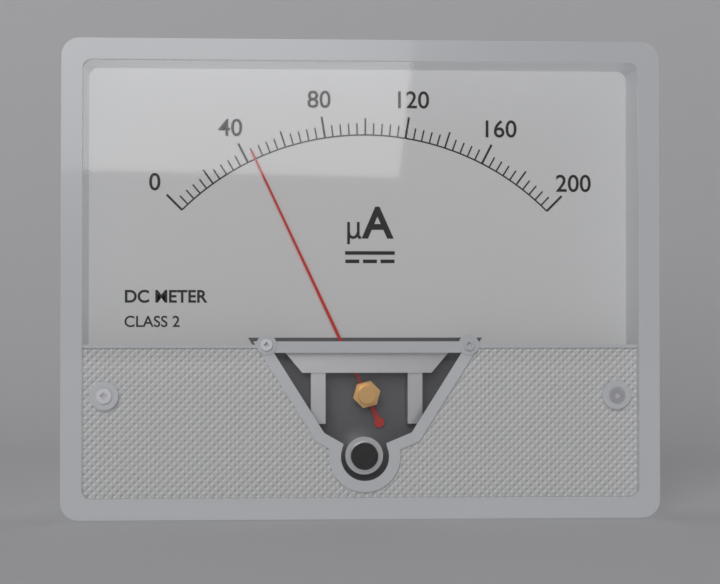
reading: 44 µA
